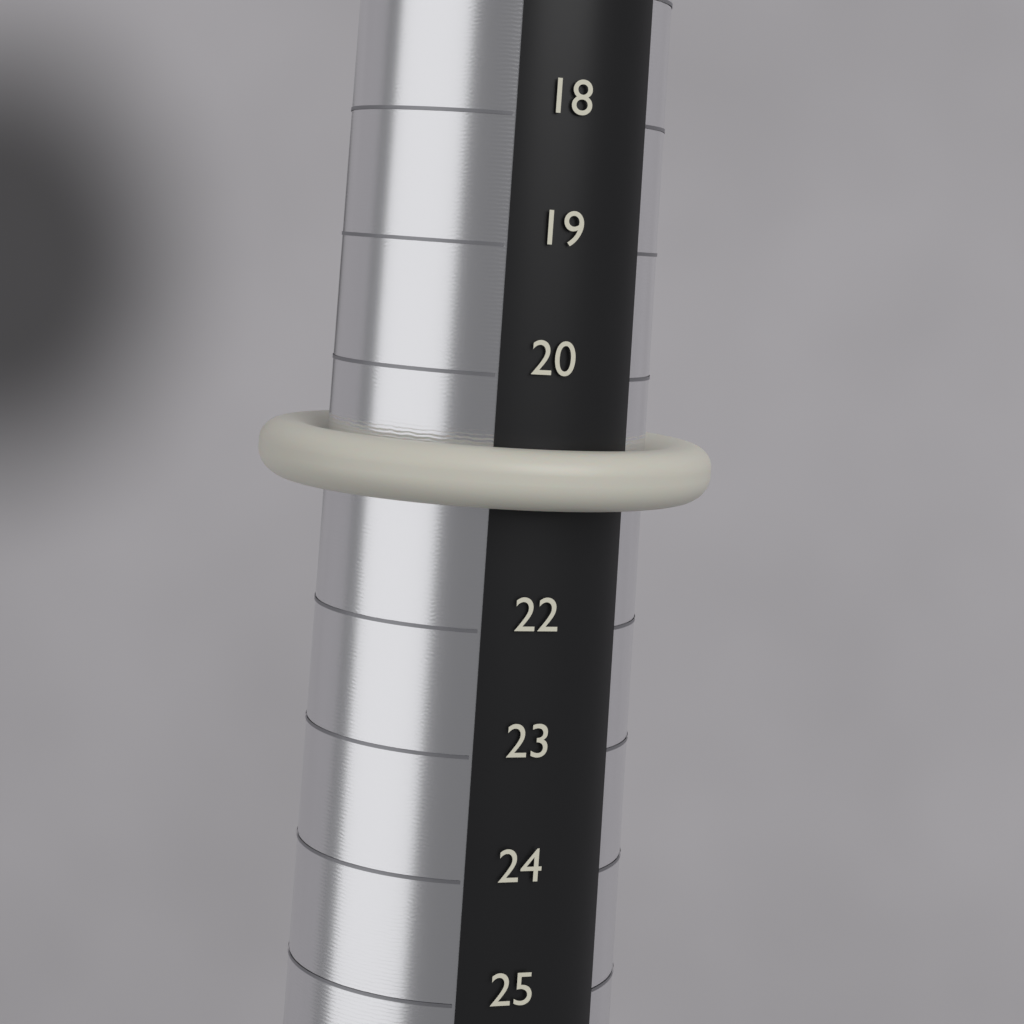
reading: 21 (no unit)
